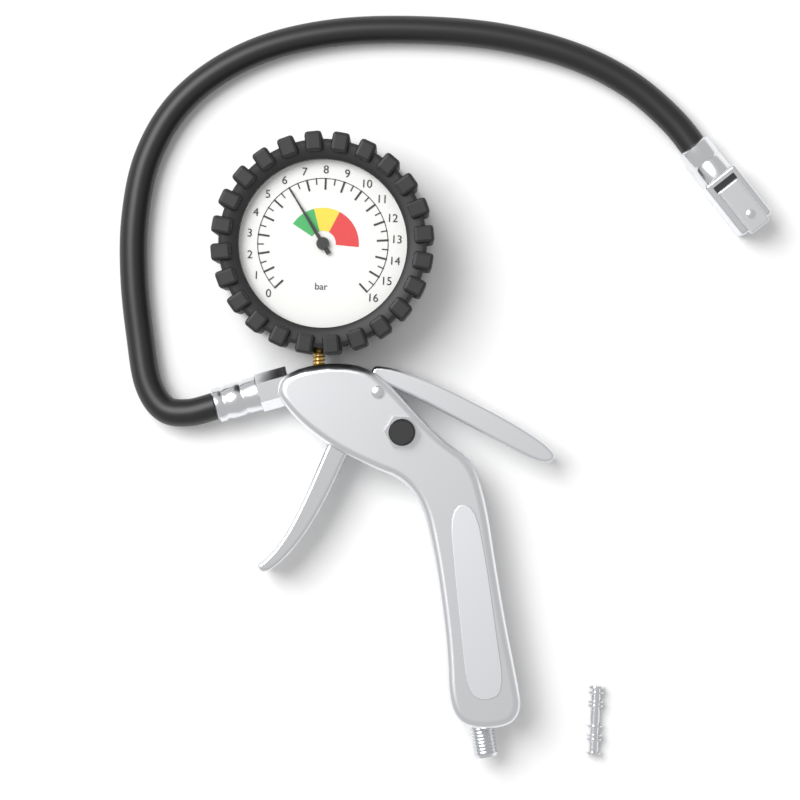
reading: 6.0 bar
